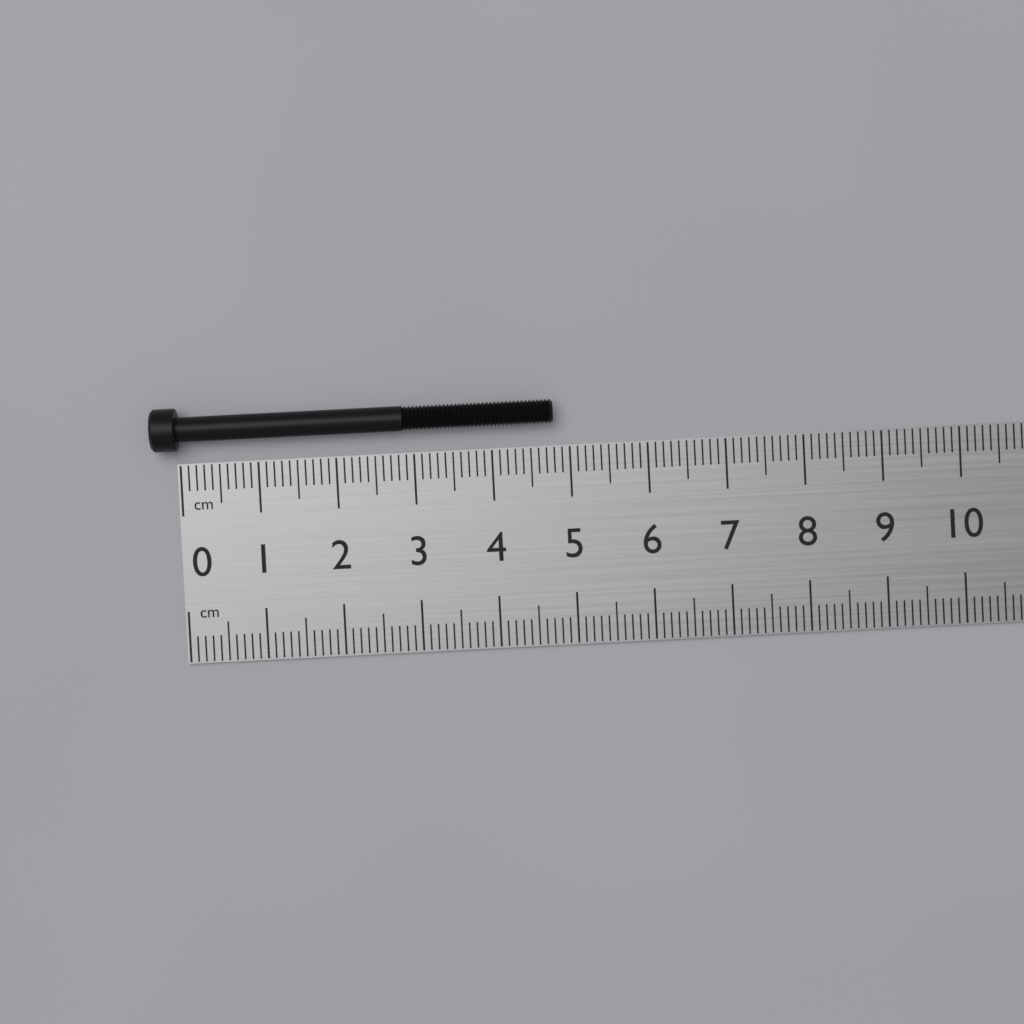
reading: 4.8 cm
